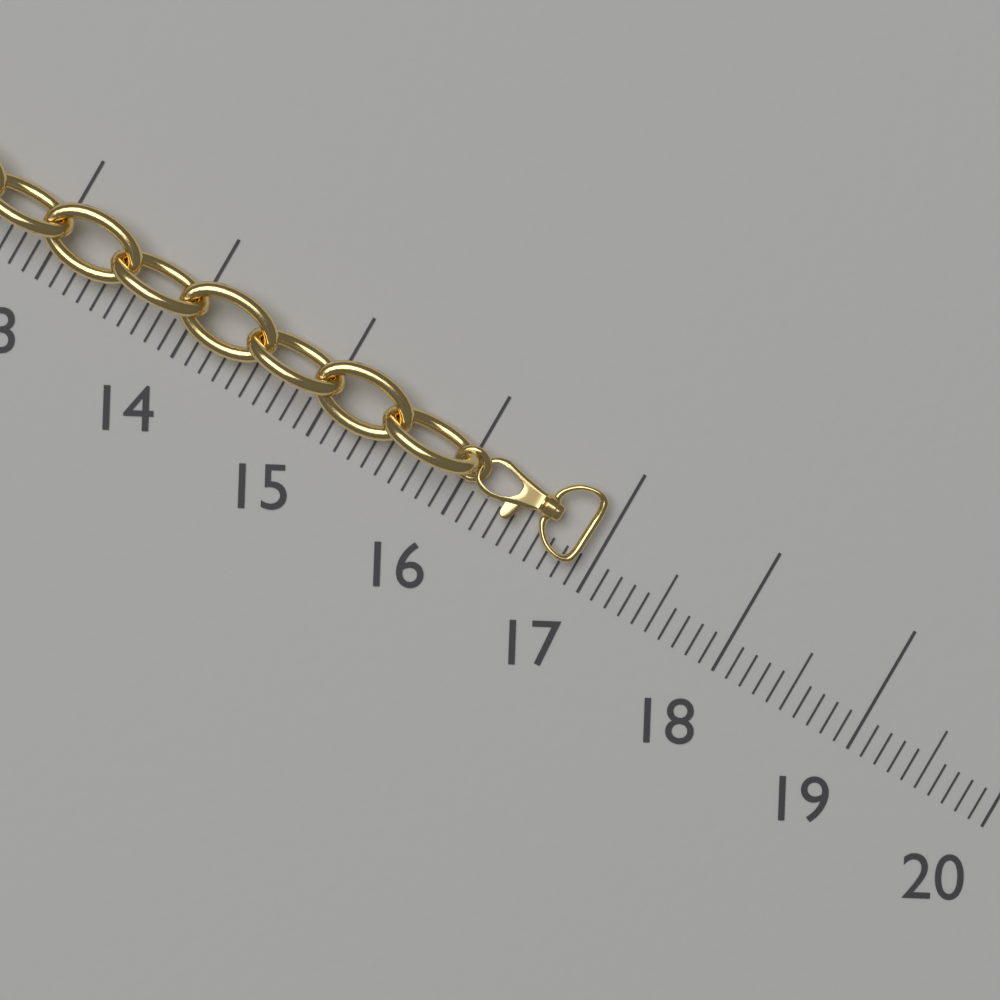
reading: 16.9 (no unit)
